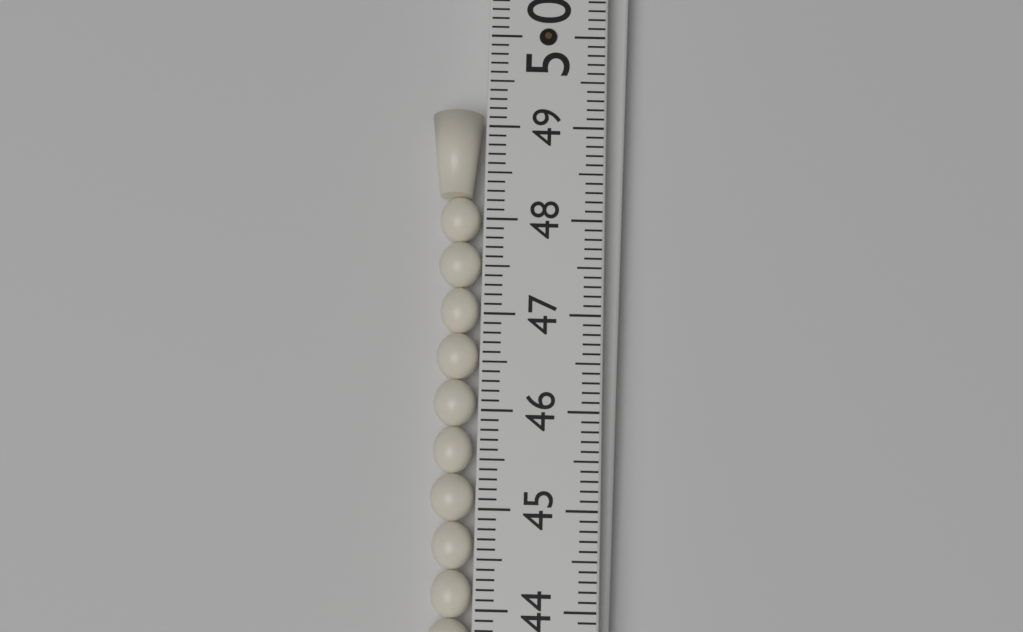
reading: 49.2 (no unit)
